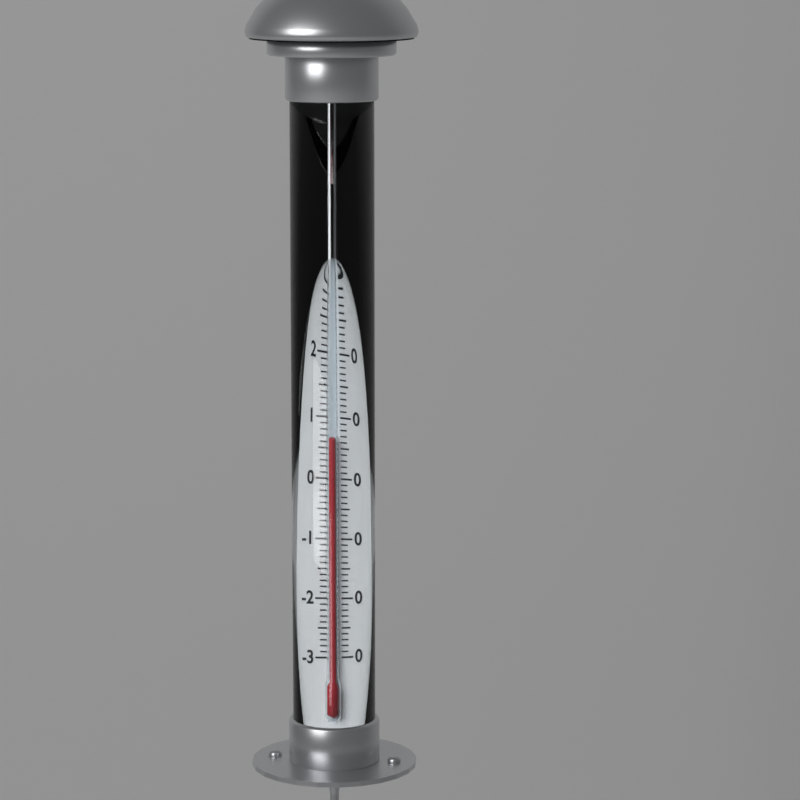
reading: 7 °C
